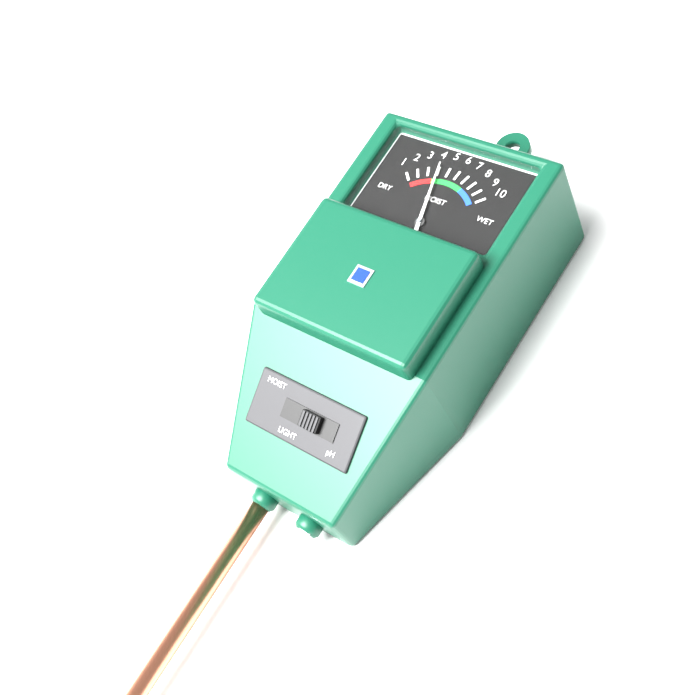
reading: 4 (no unit)
